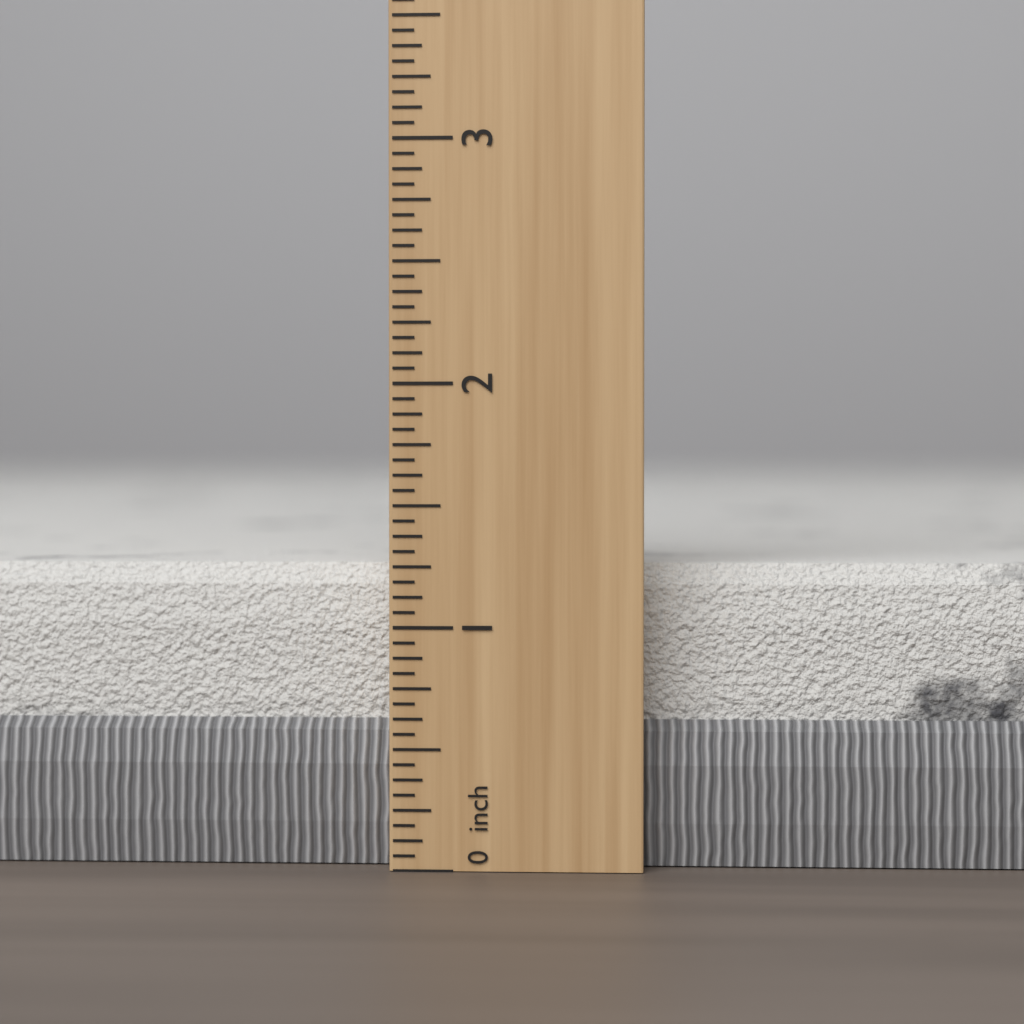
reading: 1.2500 inch
